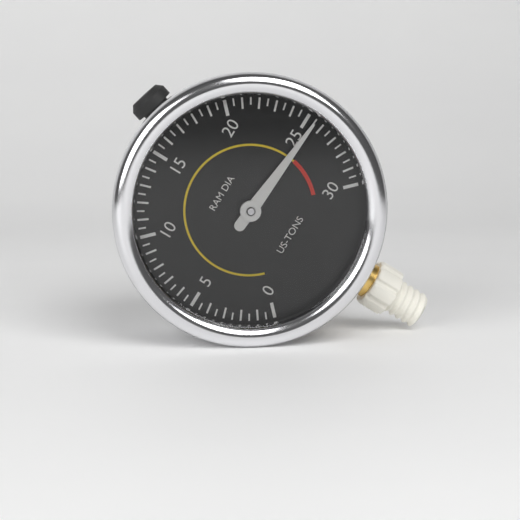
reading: 25.5 US-TONS
